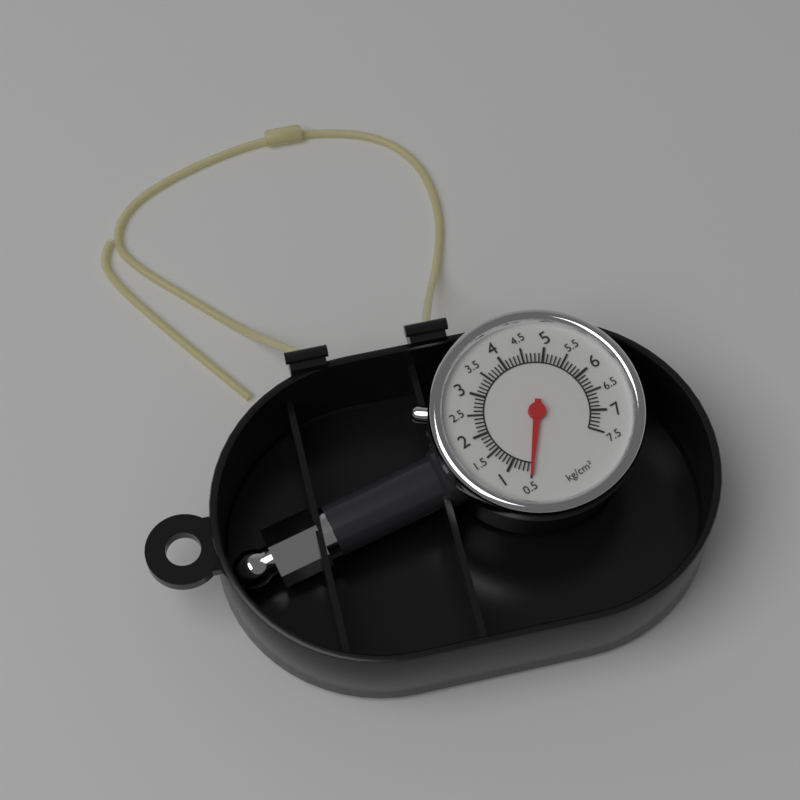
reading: 0.5 kg/cm²
